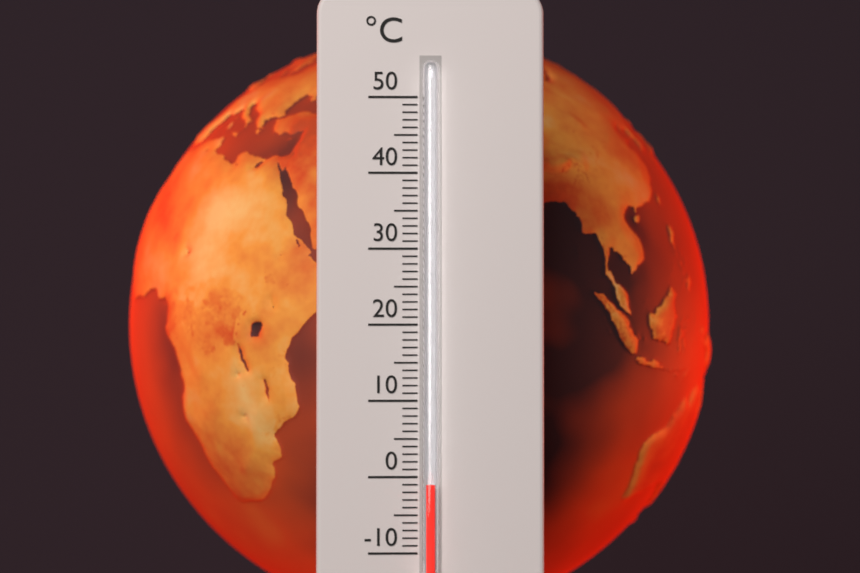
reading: -1 °C
